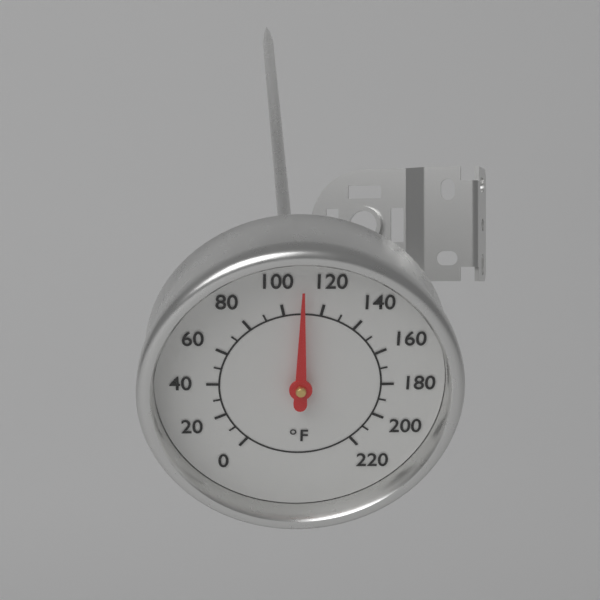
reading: 110 °F
